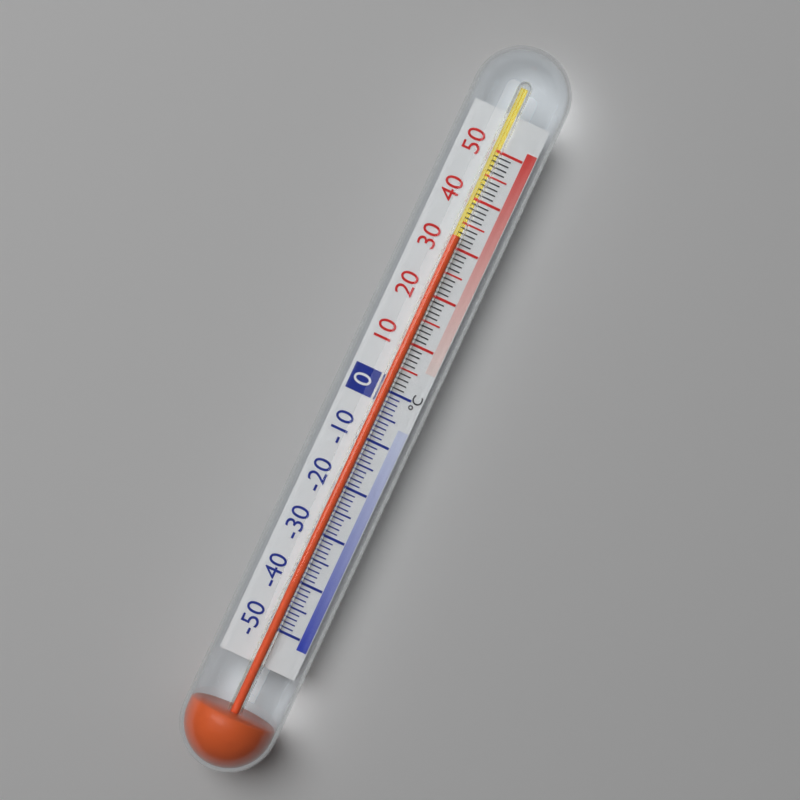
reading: 32 °C
